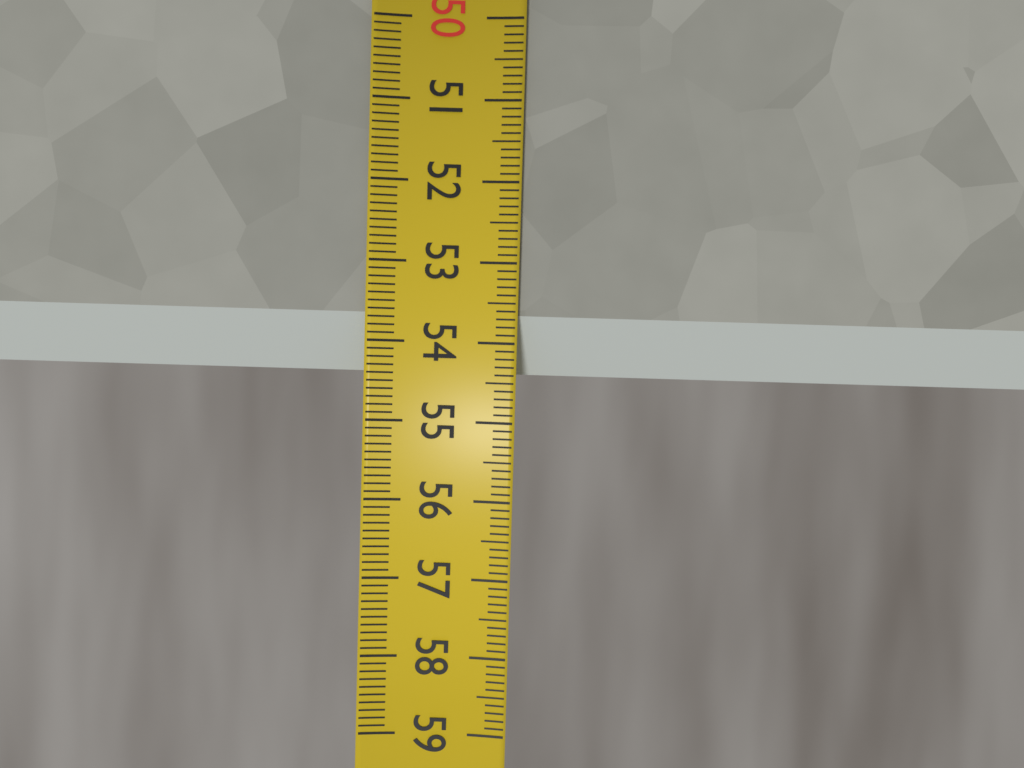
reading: 54.4 (no unit)
